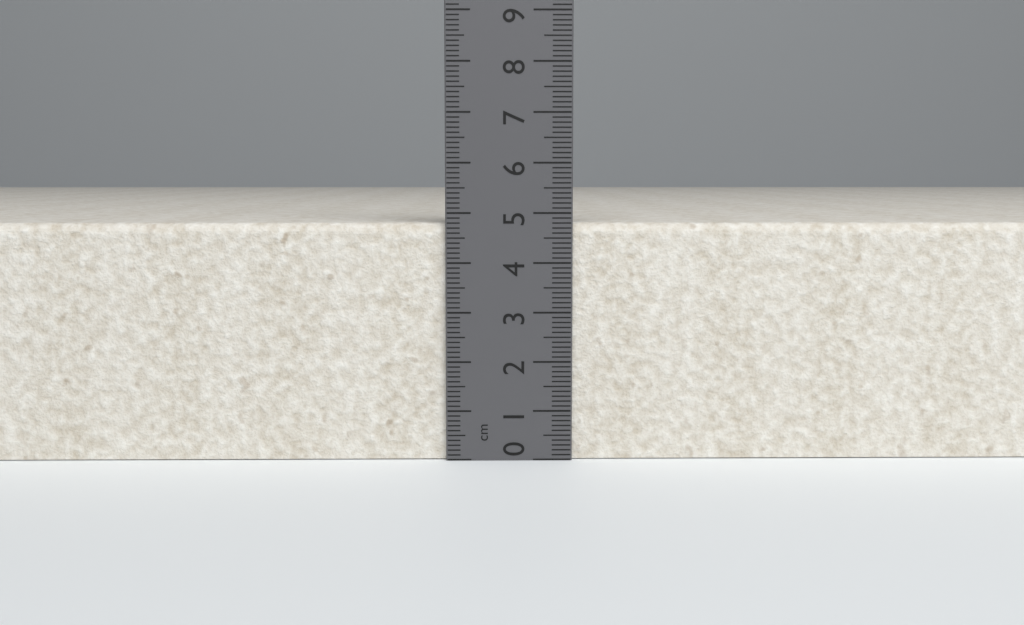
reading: 4.8 cm
